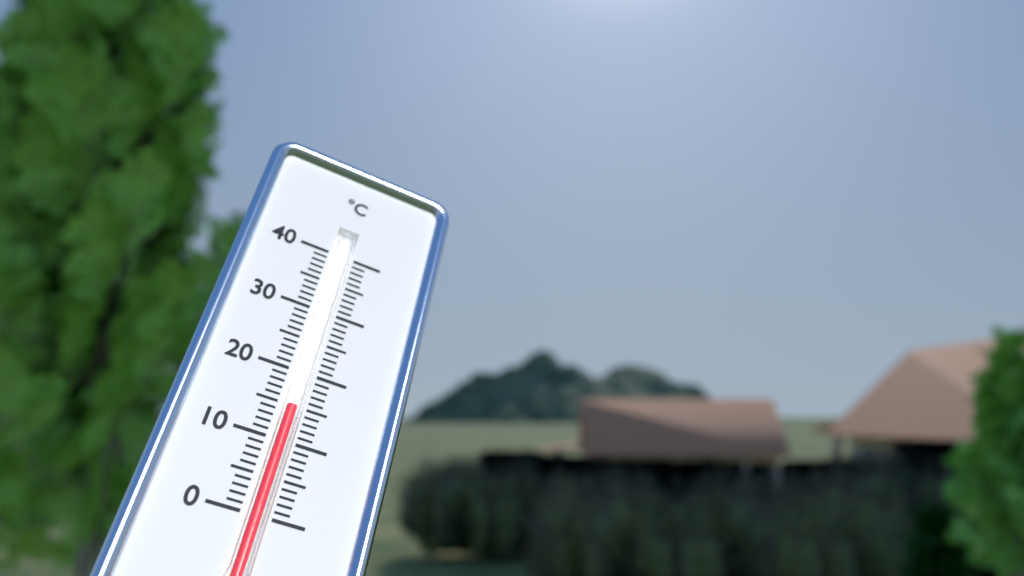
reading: 15 °C
